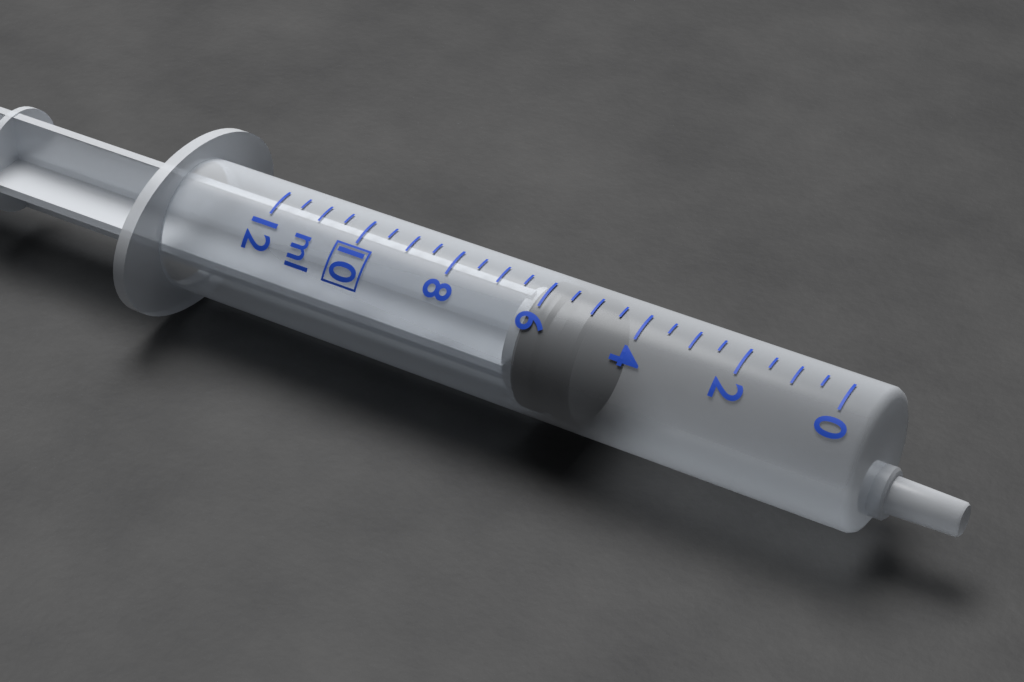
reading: 5.0 ml
